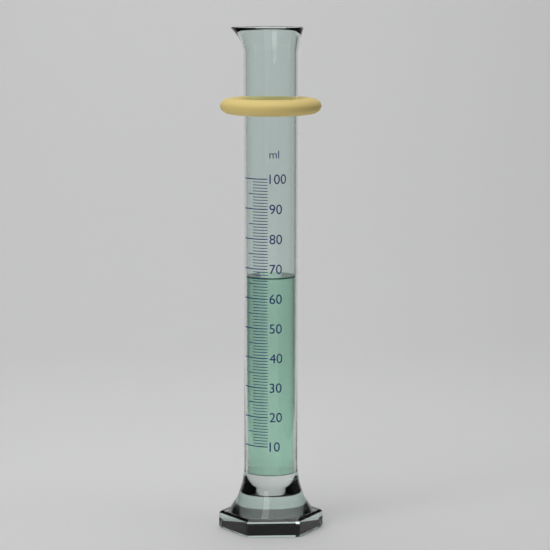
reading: 67 ml
